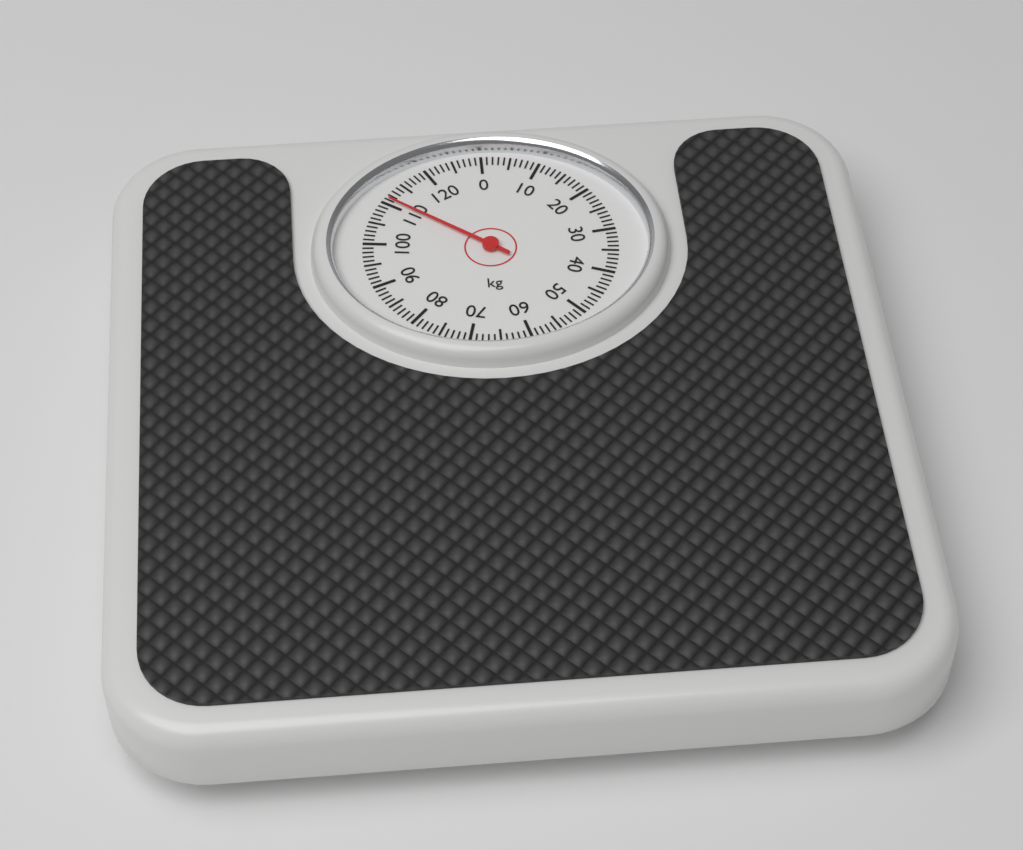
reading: 111 kg
